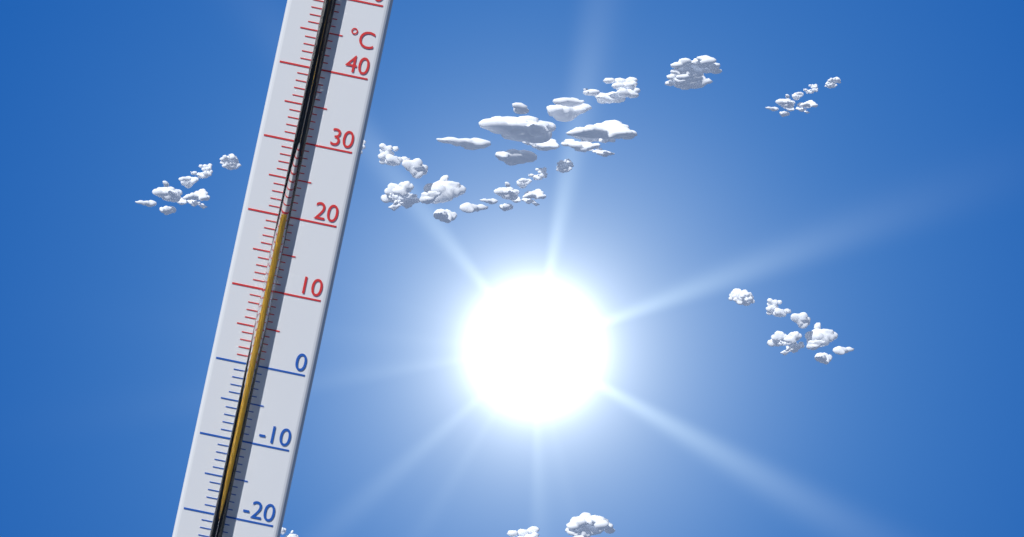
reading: 20 °C
